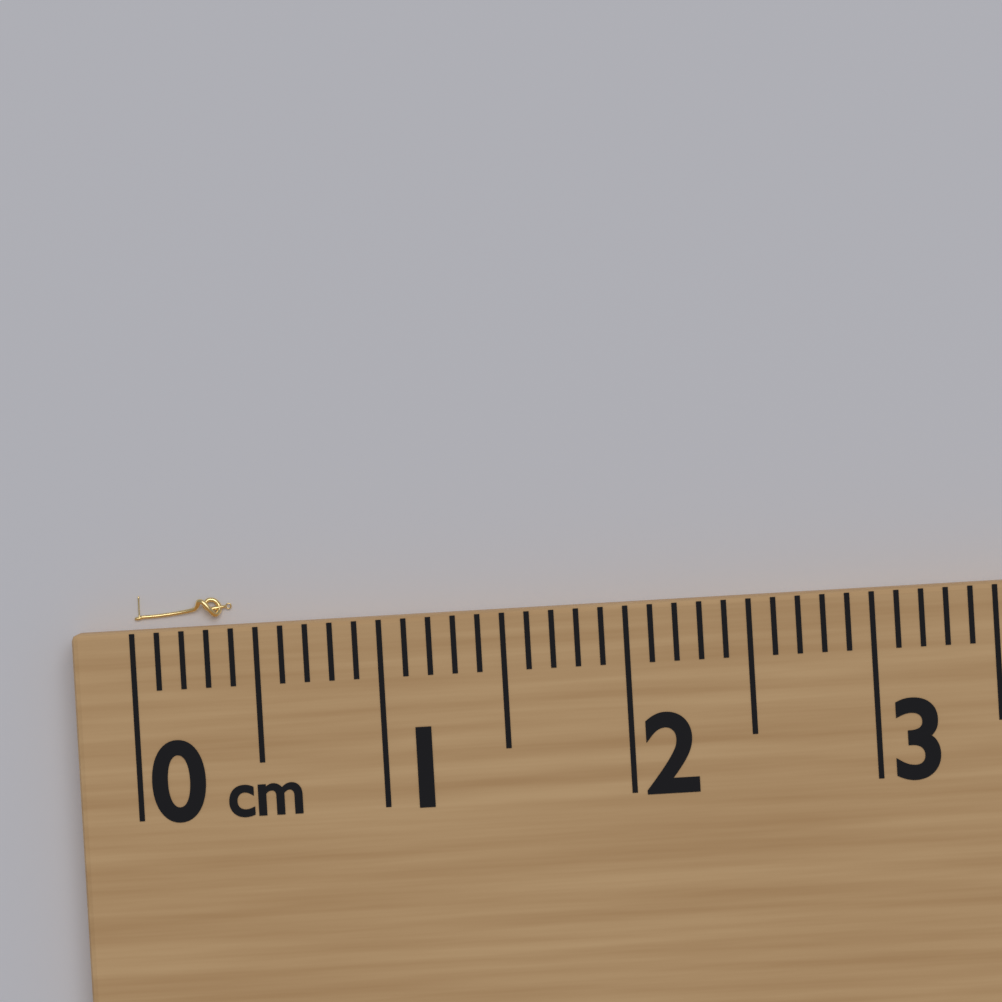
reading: 0.4 cm
